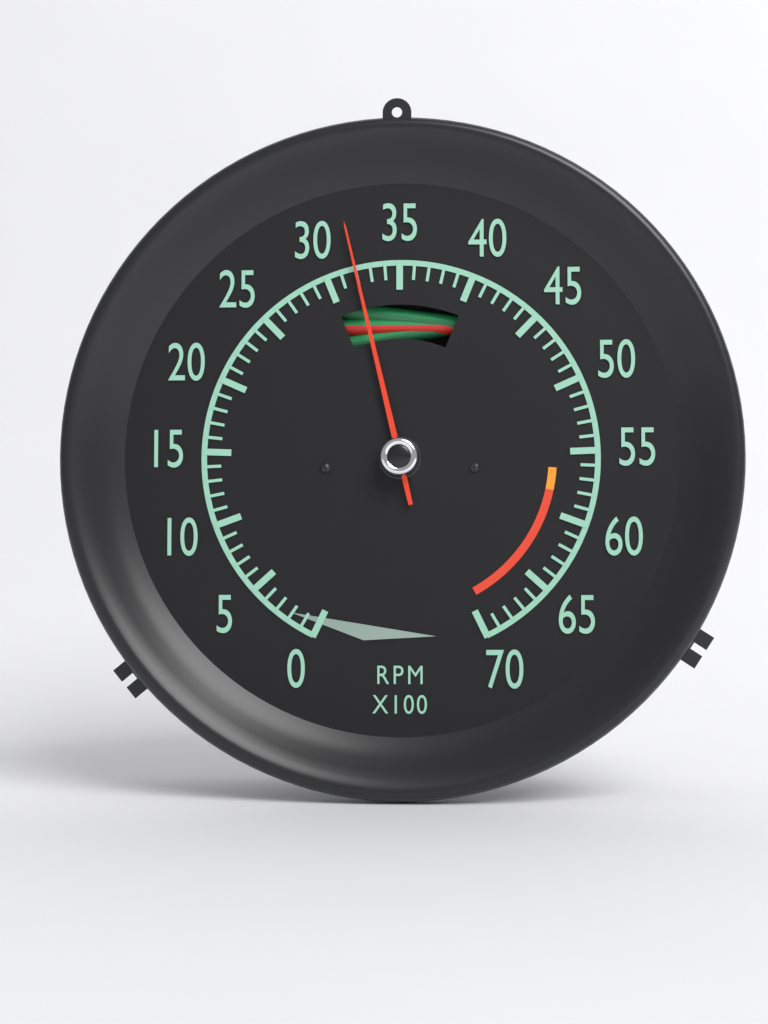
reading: 32 RPM x100
